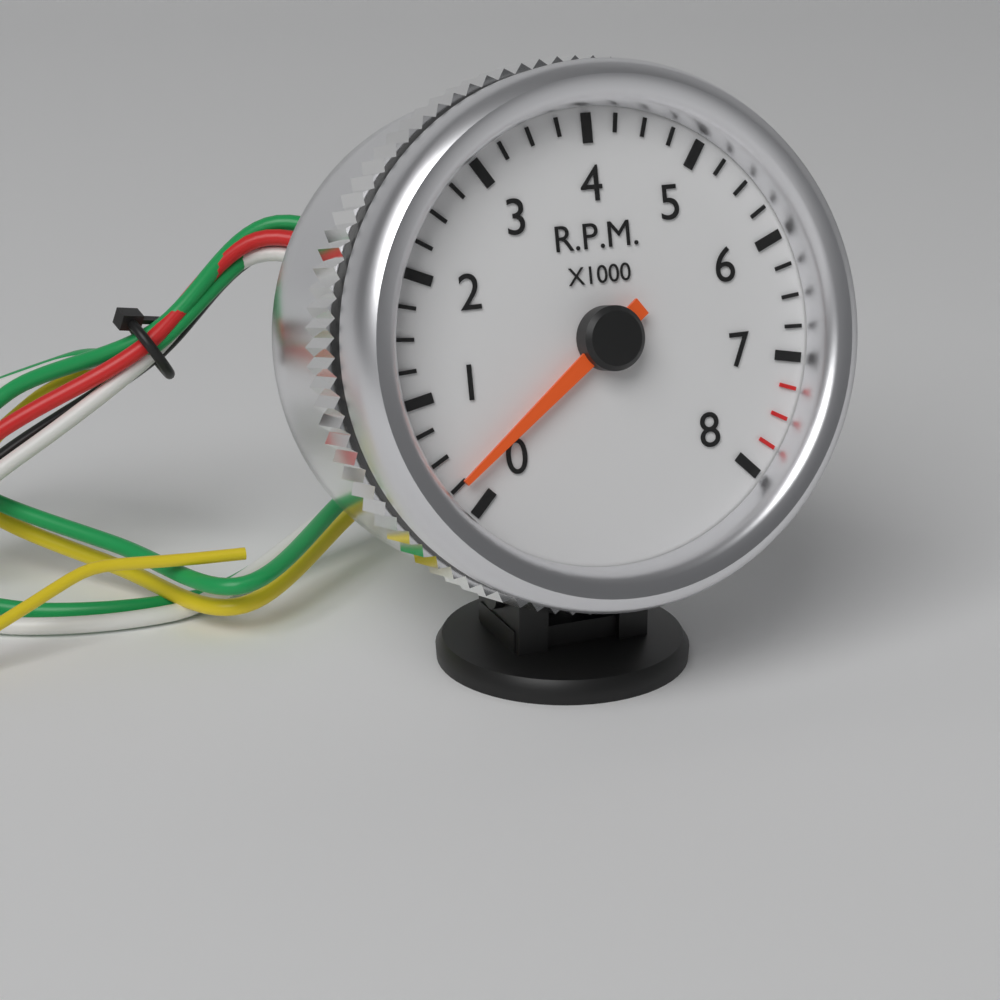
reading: 250 RPM
